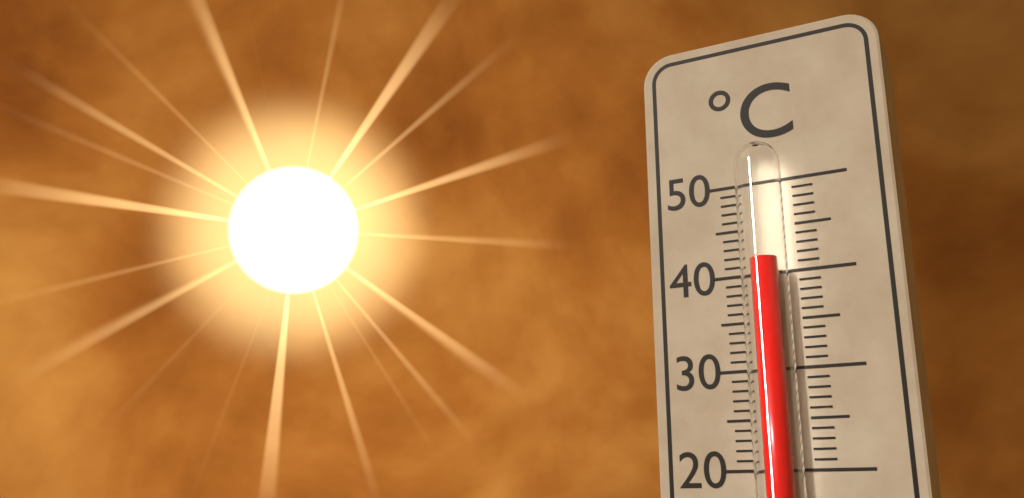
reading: 41 °C
